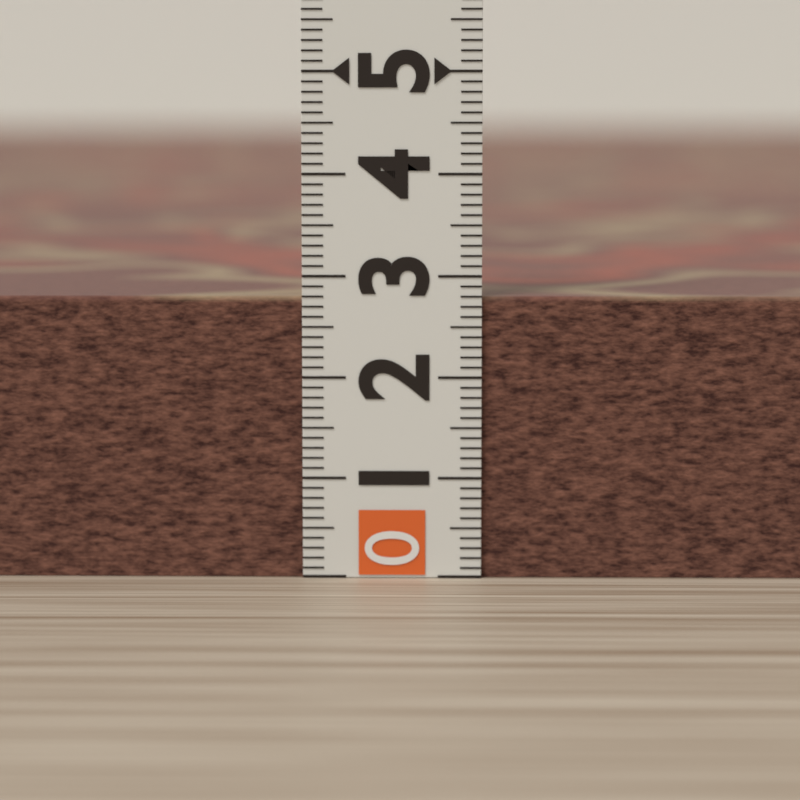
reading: 2.8 (no unit)
